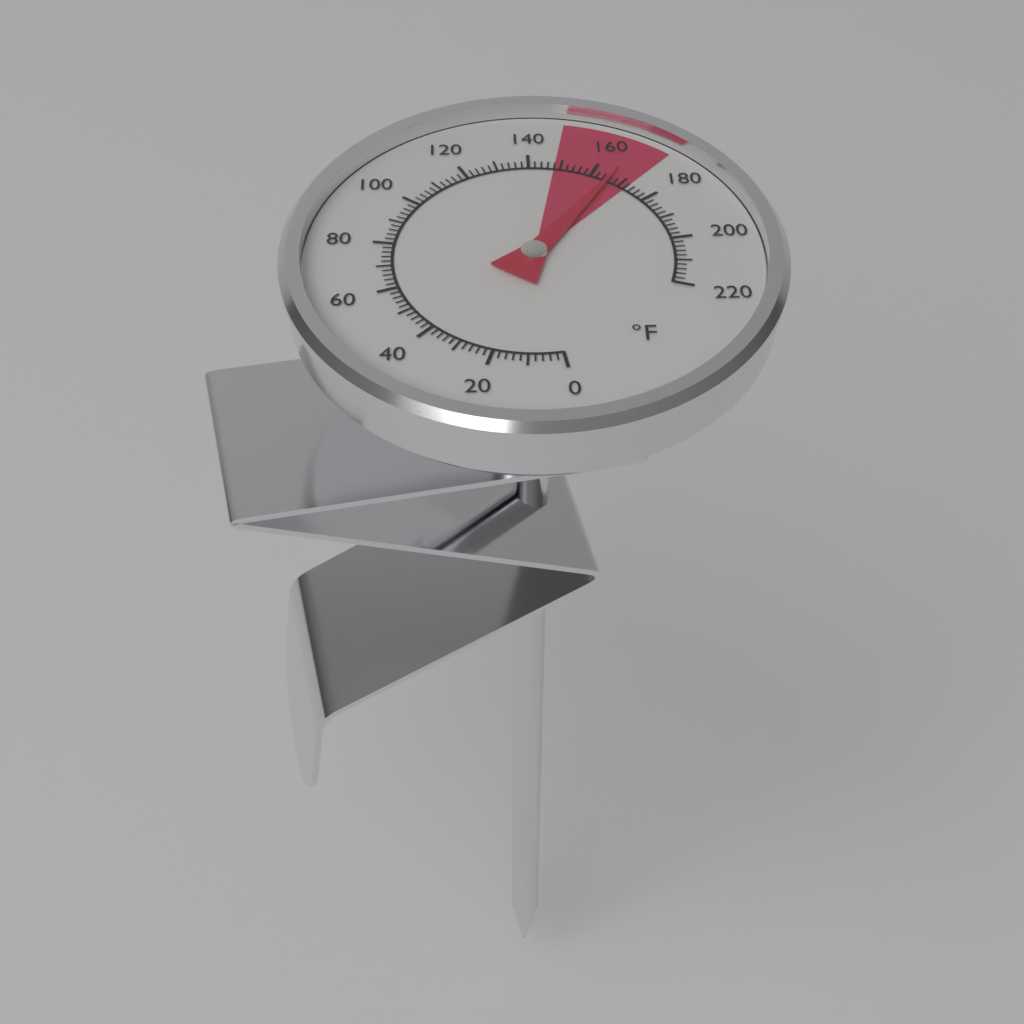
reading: 166 °F
